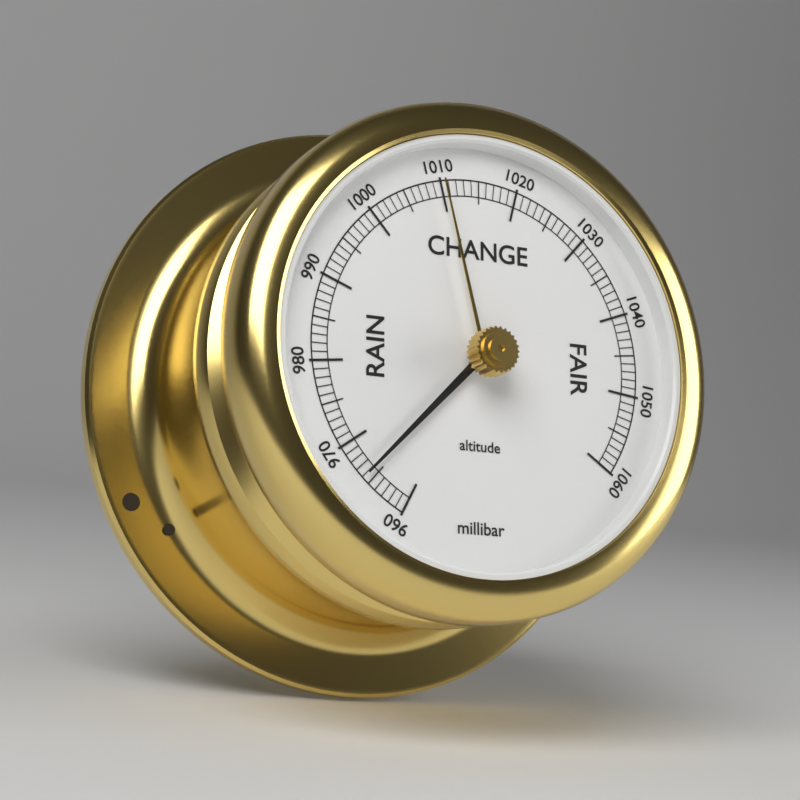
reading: 966 millibar
